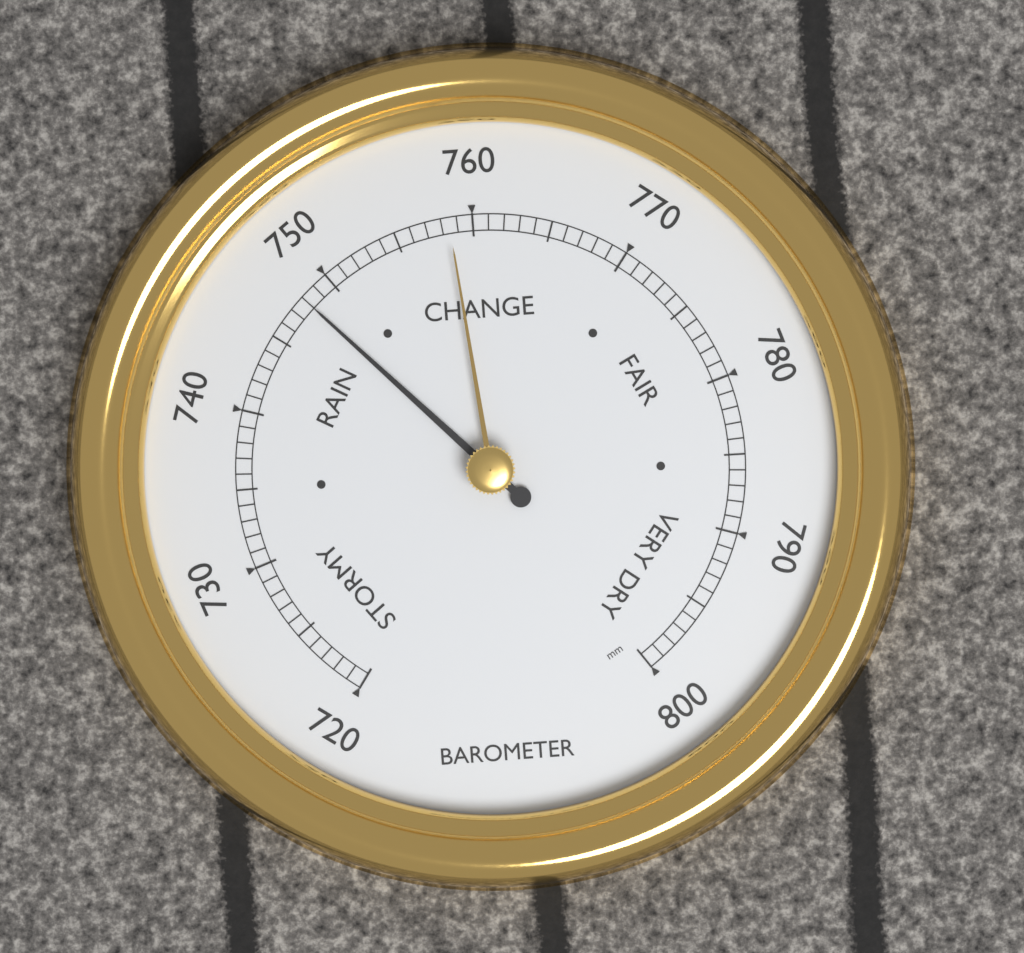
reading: 748 mm
